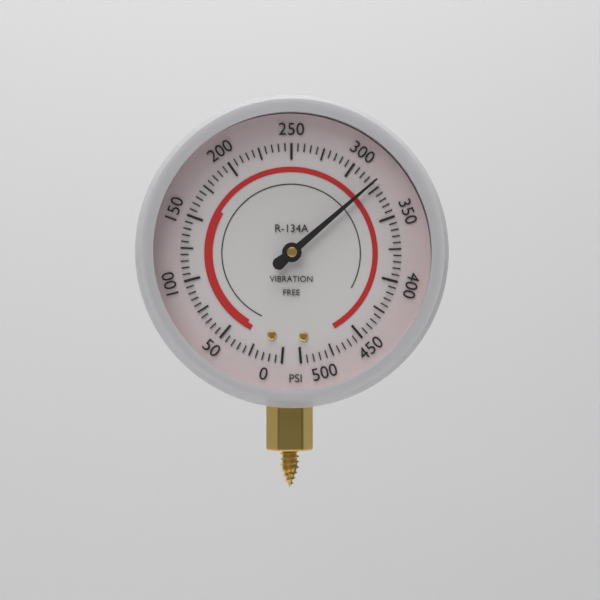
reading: 320 psi
